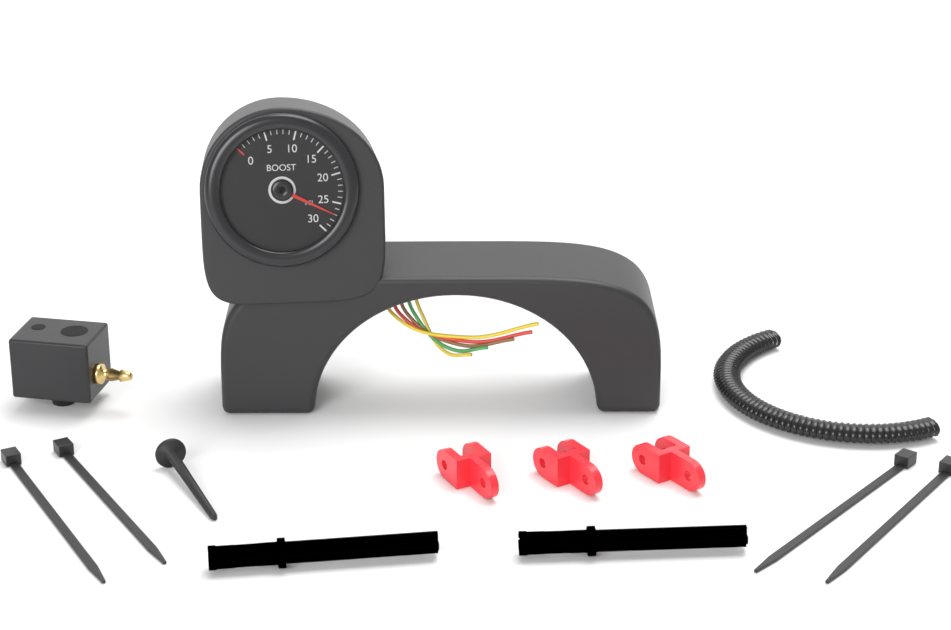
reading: 27 psi
